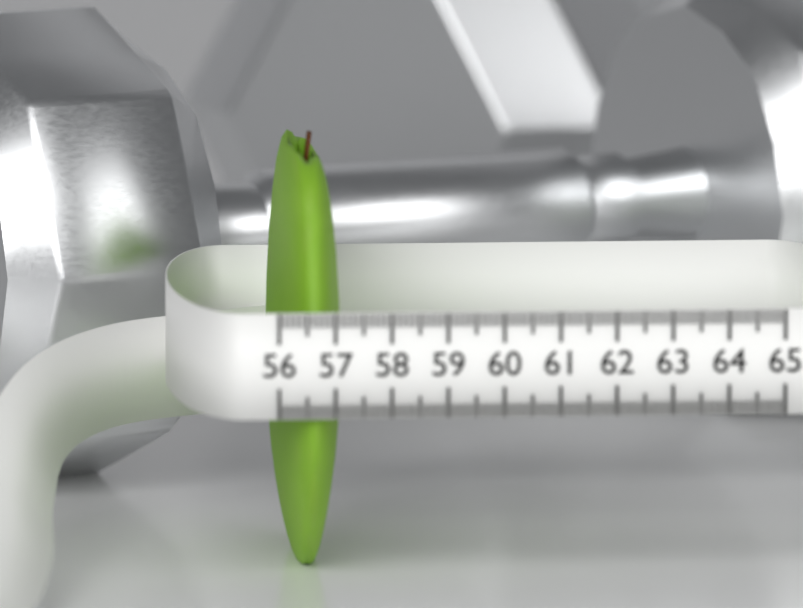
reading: 57.3 (no unit)
